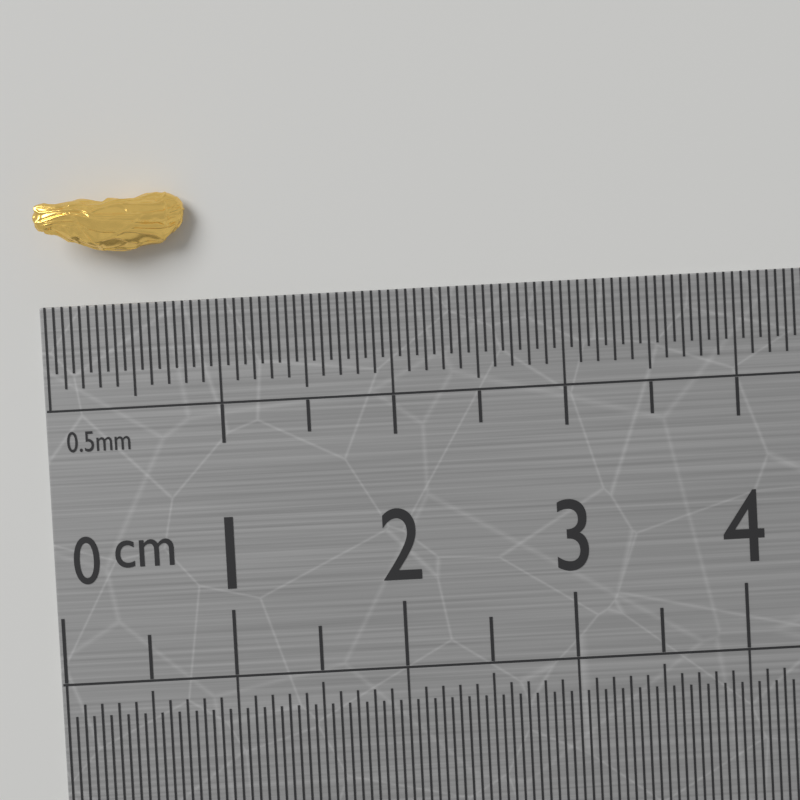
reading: 0.85 cm
